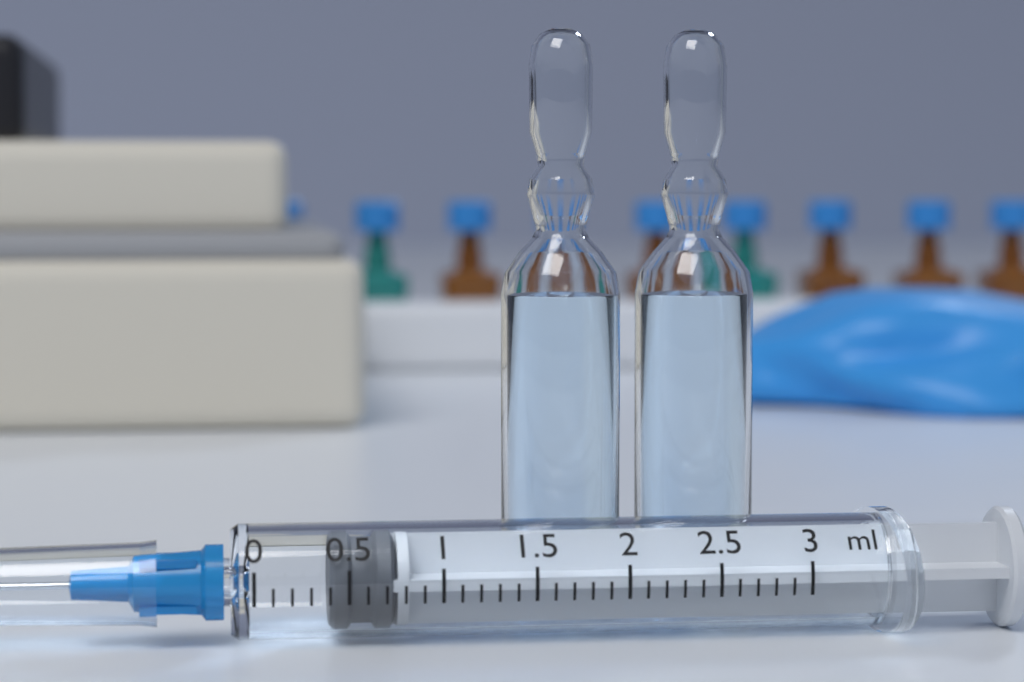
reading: 0.4 ml
